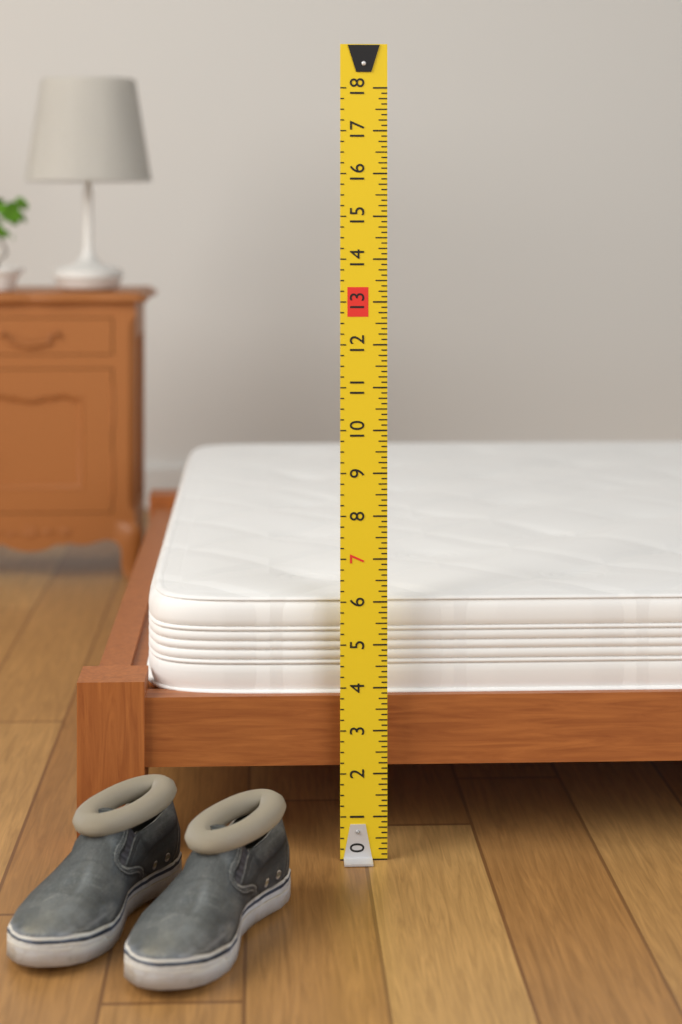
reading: 6.000 (no unit)
